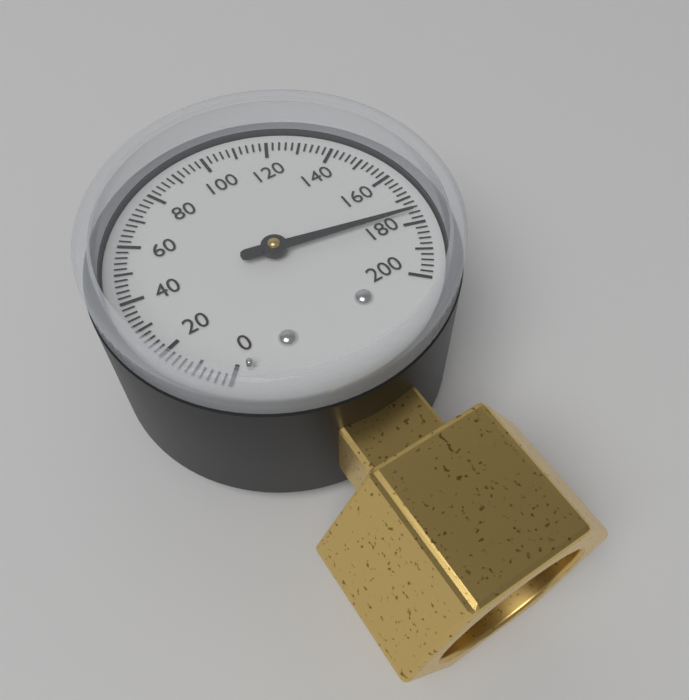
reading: 176 (no unit)
